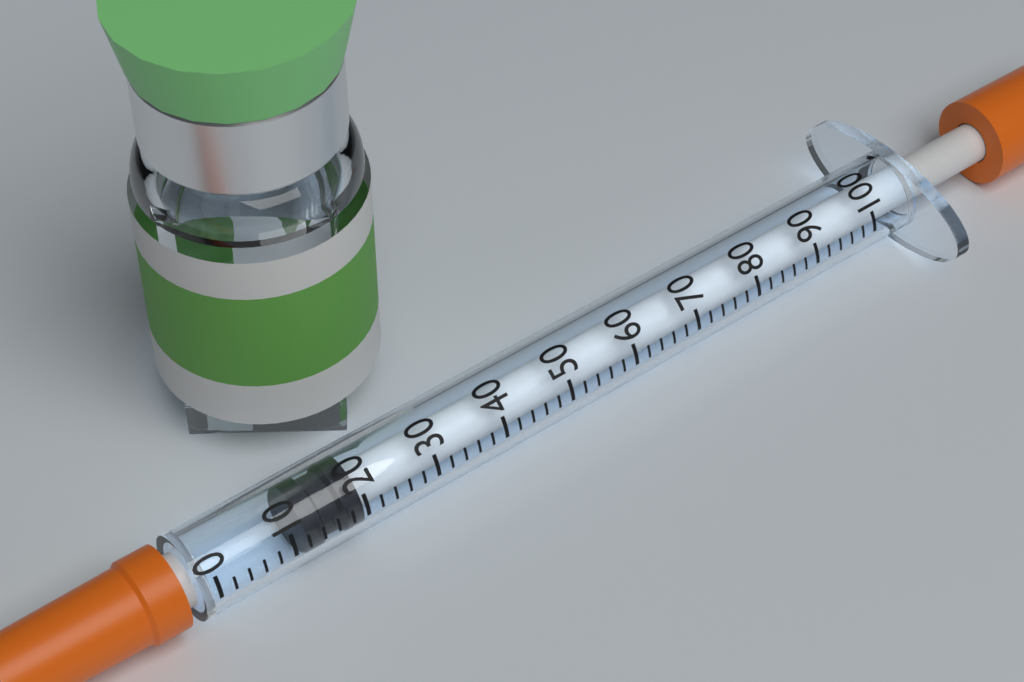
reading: 12 (no unit)
